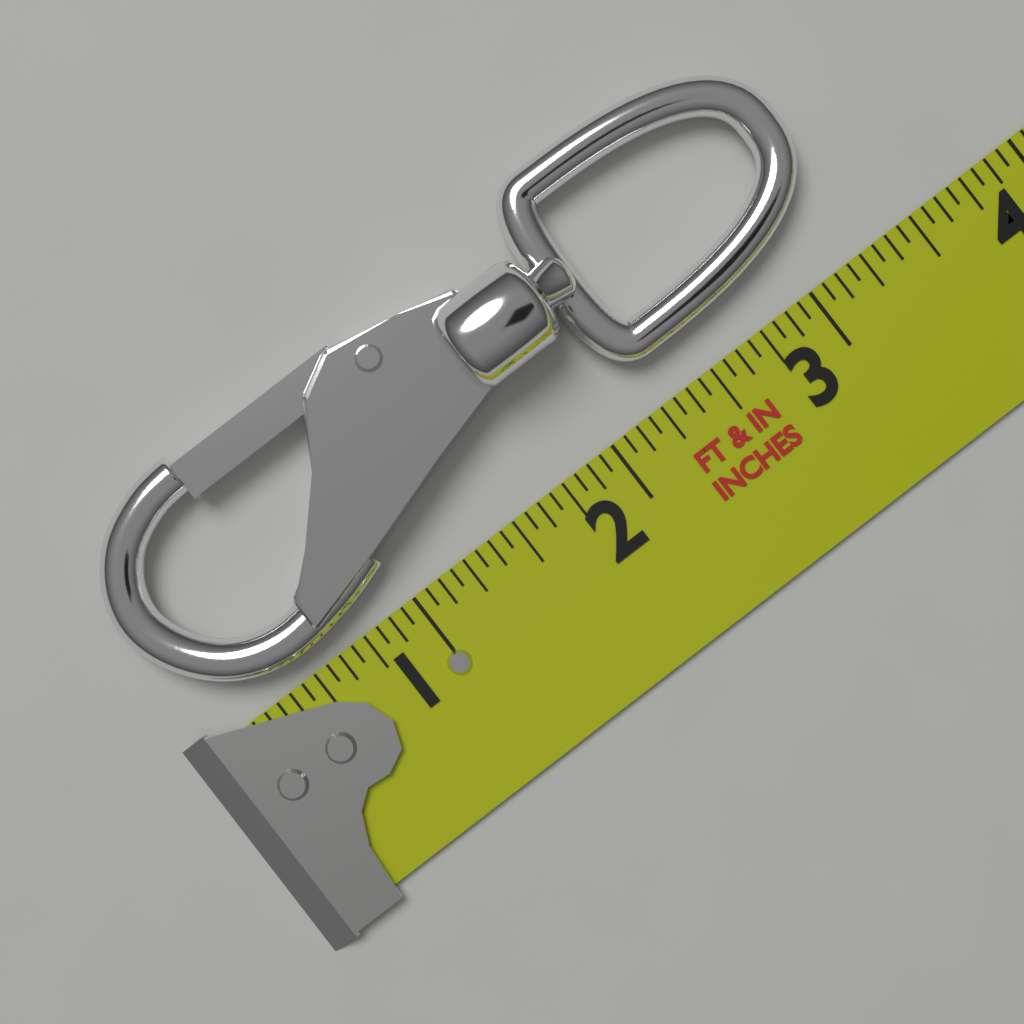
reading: 3.3125 in
